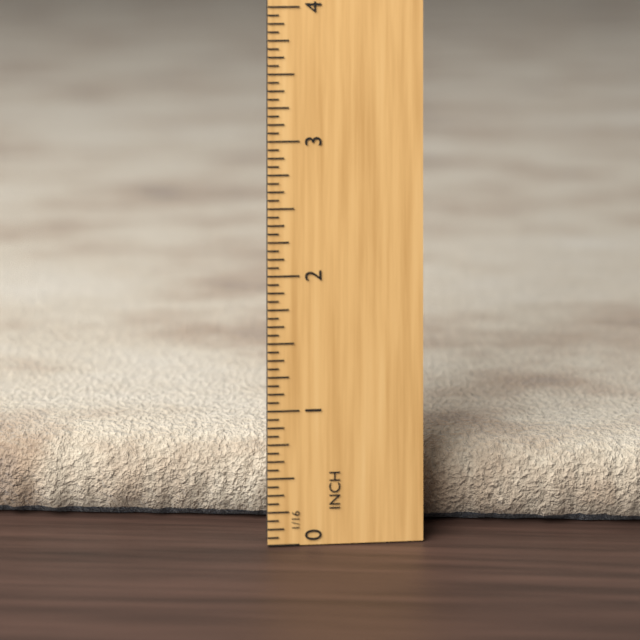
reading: 0.6250 in
